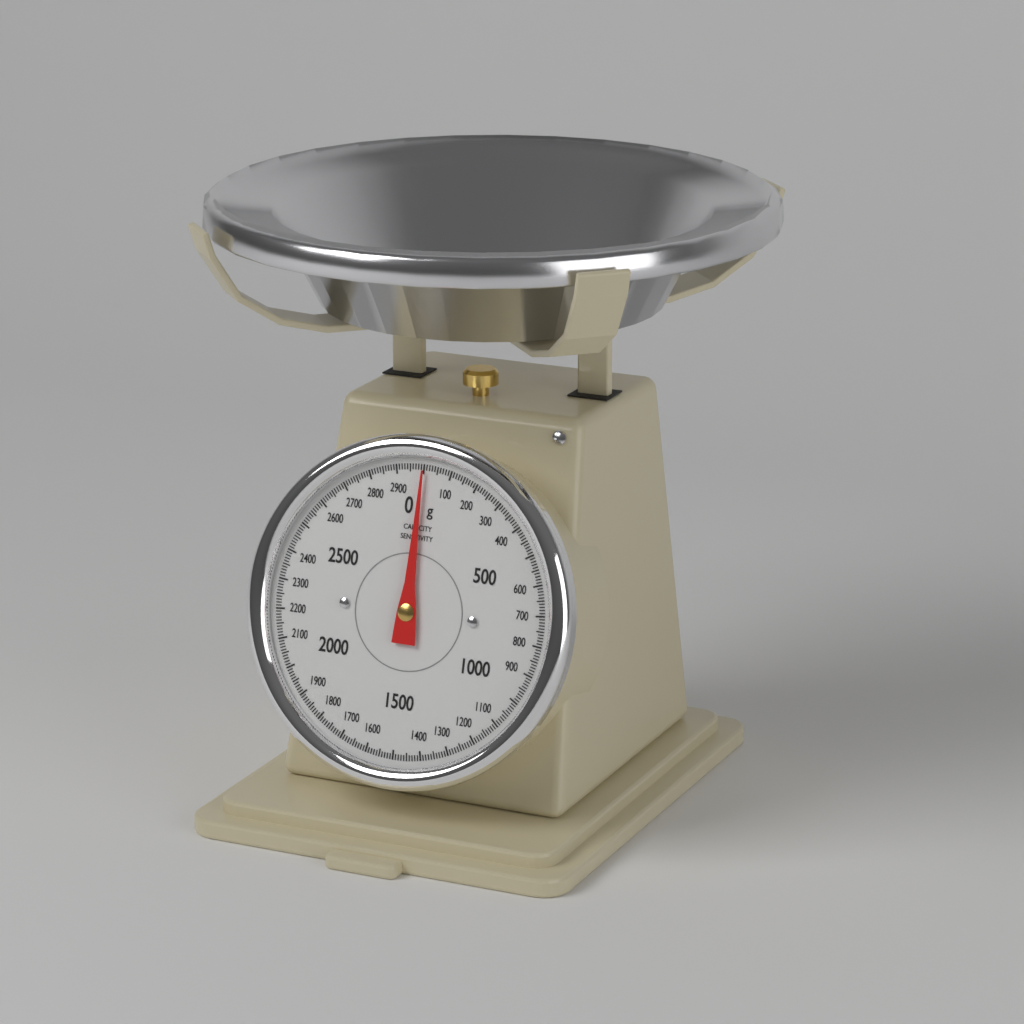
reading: 0 g
